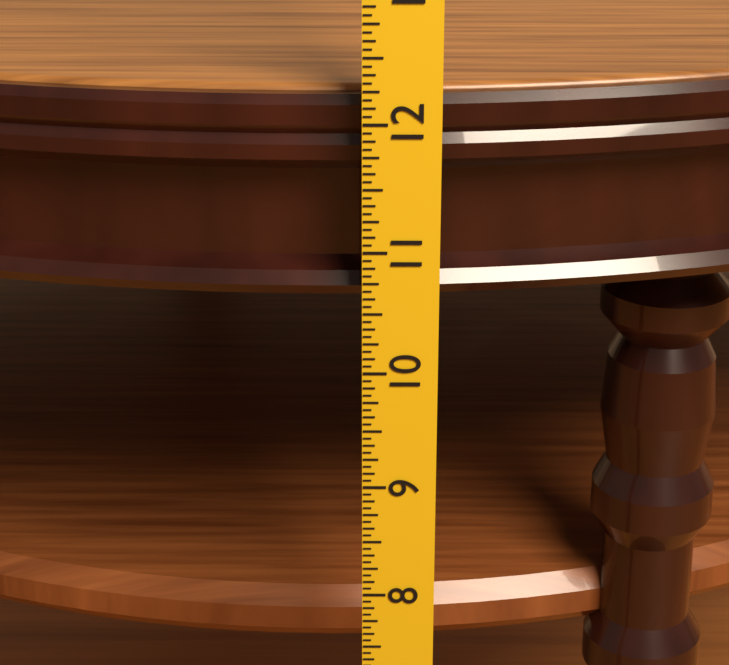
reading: 12.1875 in
